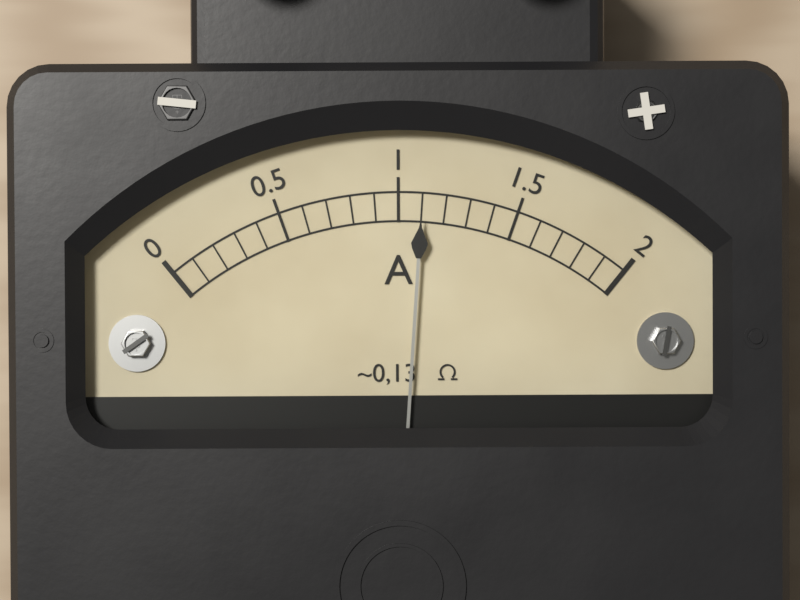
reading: 1.1 A
